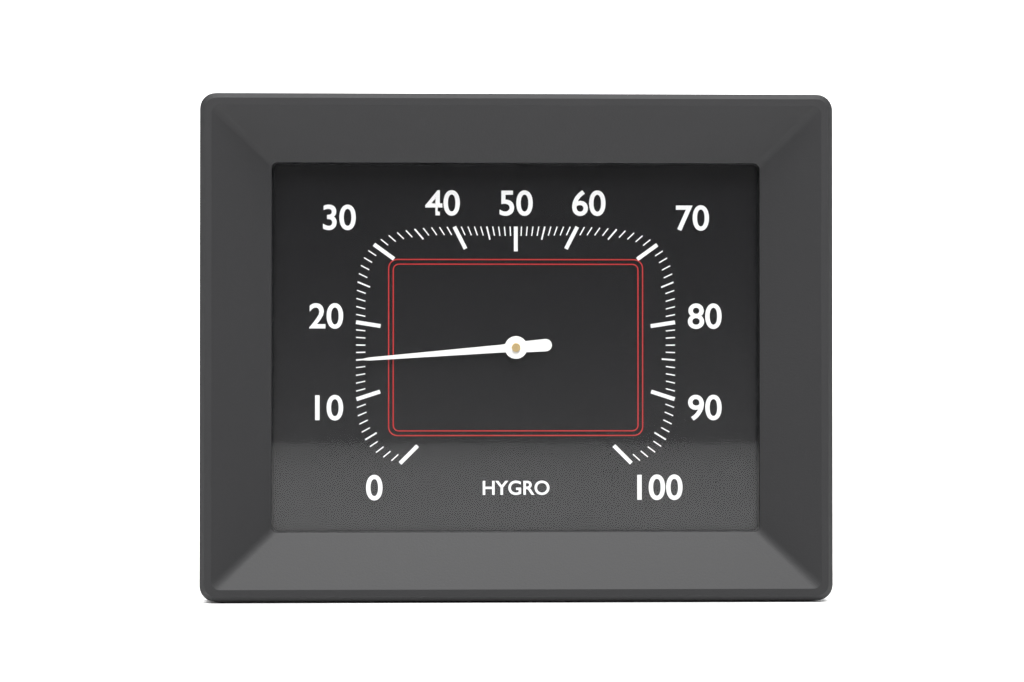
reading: 15 %
